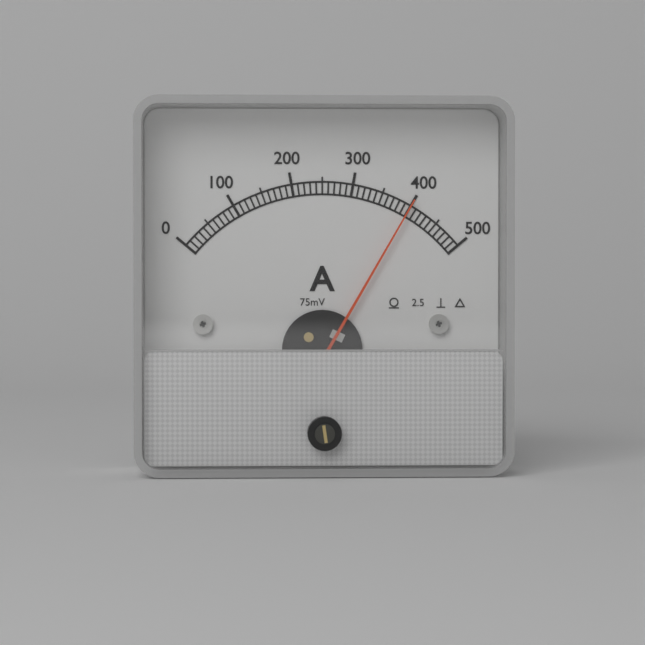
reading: 400 A
